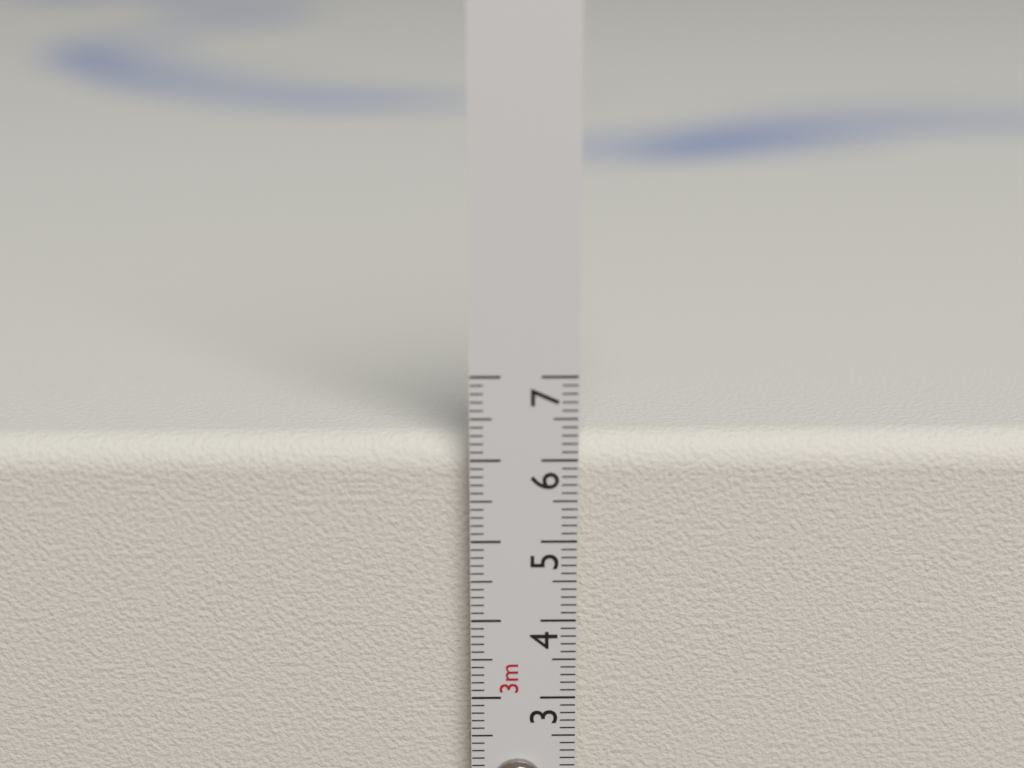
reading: 6.2 cm
